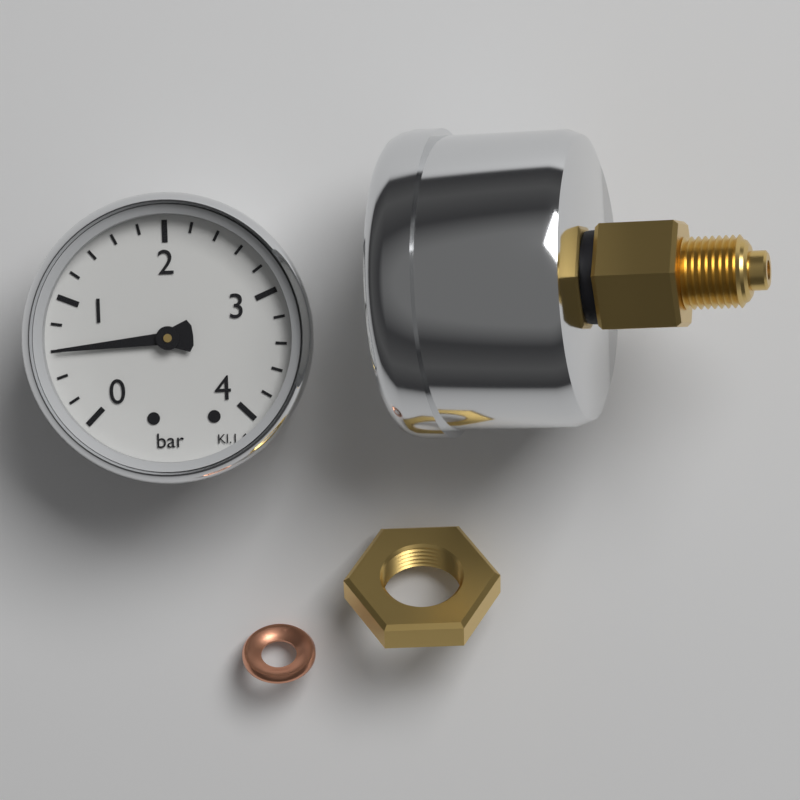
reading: 0.6 bar
